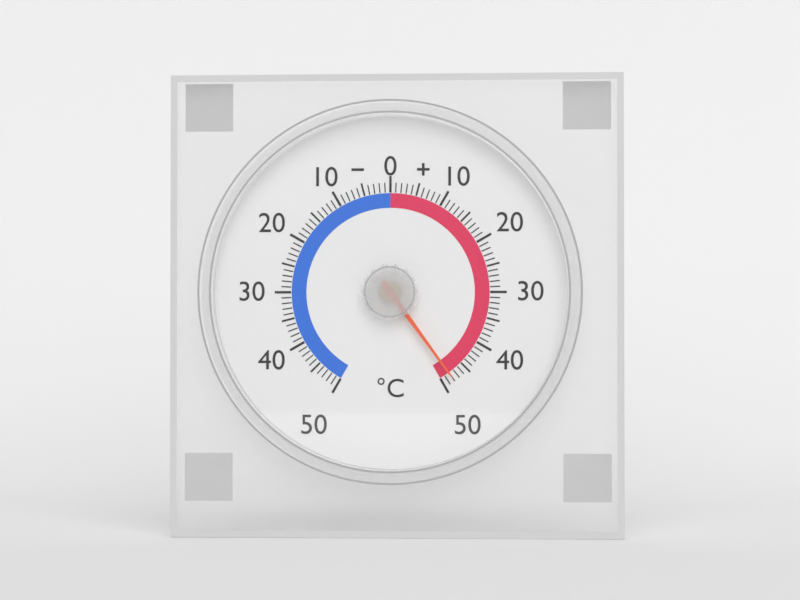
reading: 48 °C
